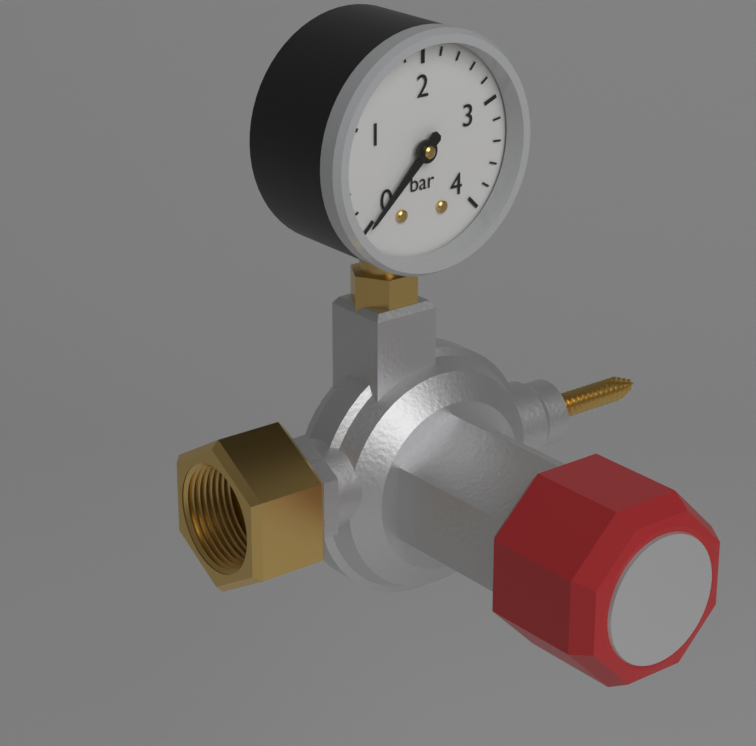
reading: 0.0 bar
